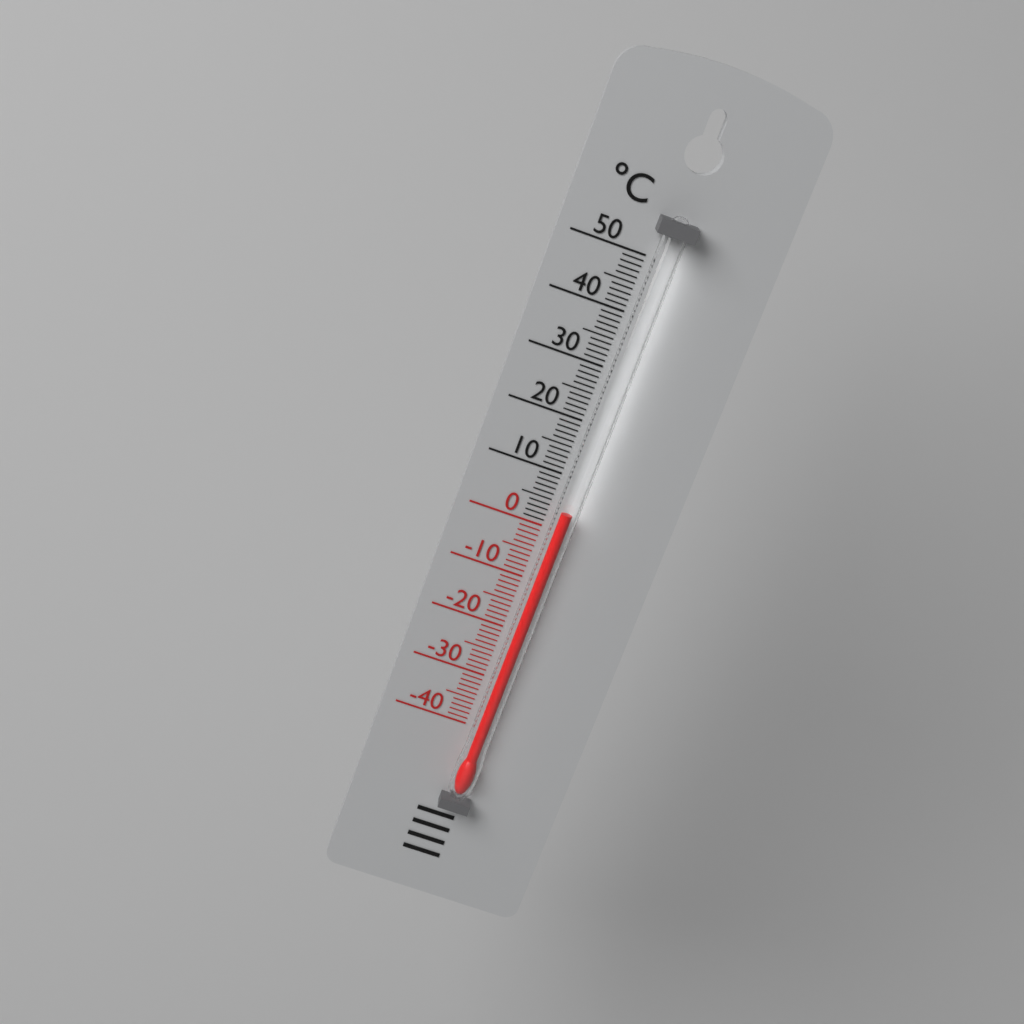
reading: 4 °C
